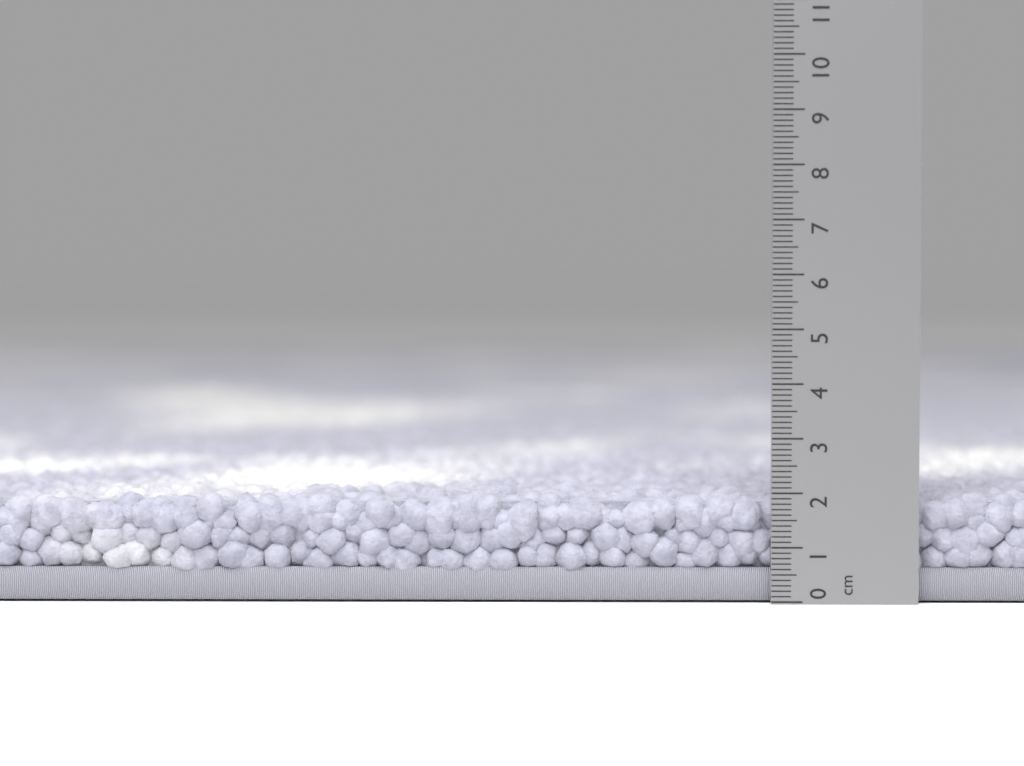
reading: 2.0 cm
